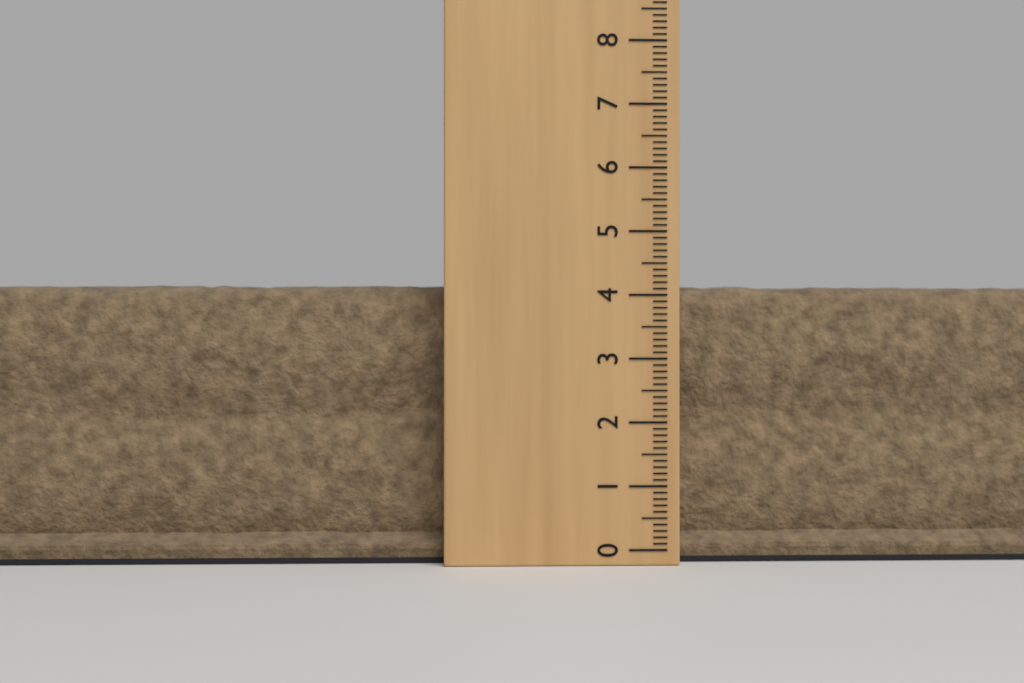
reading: 4.2 (no unit)
